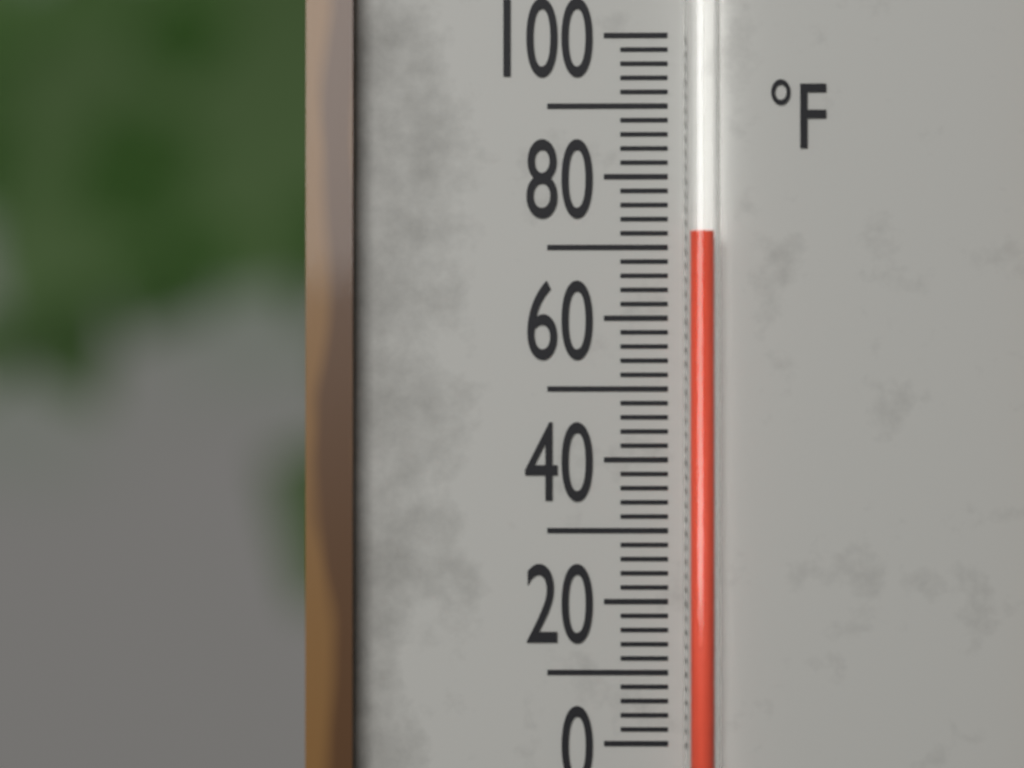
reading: 72 °F
